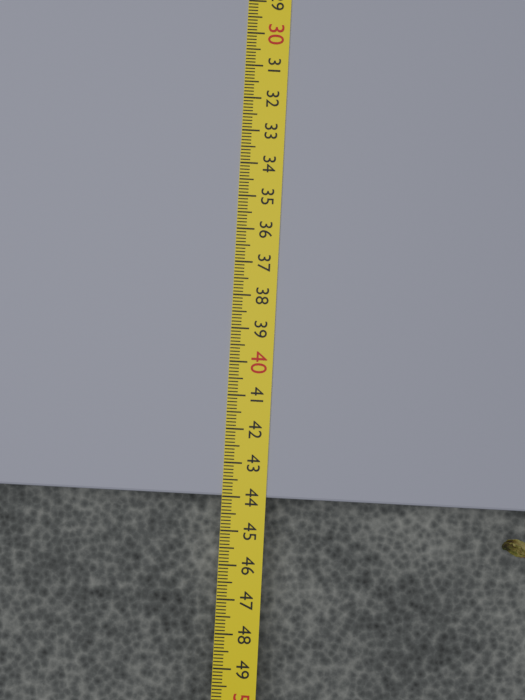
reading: 44.0 cm
